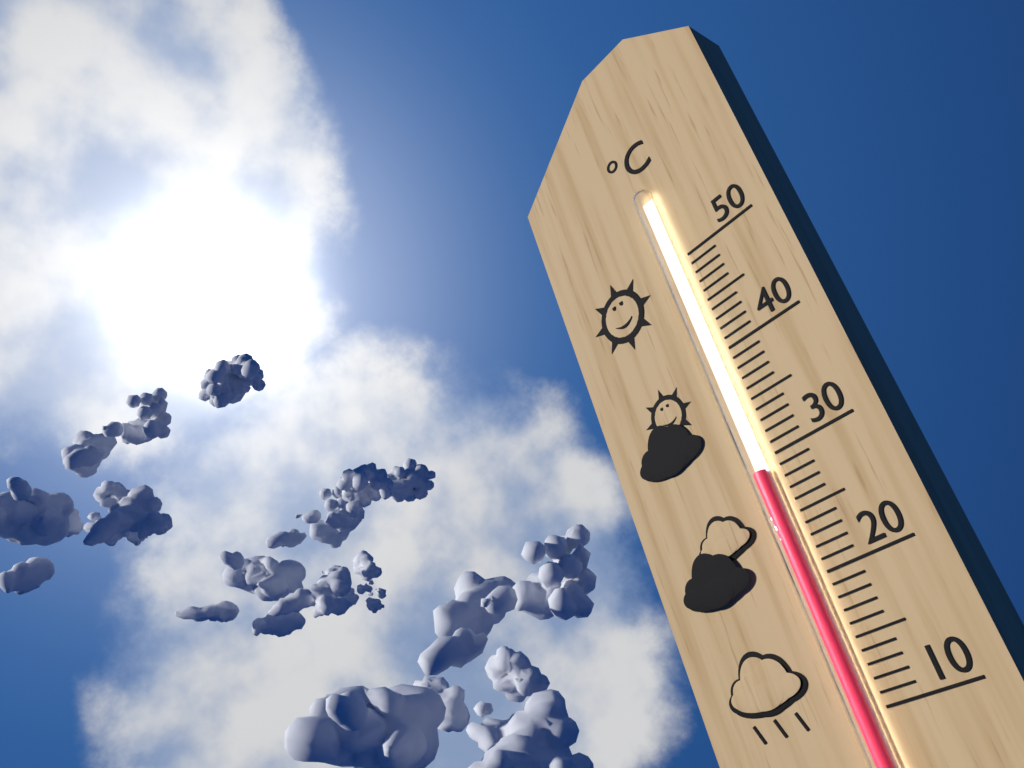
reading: 29 °C
